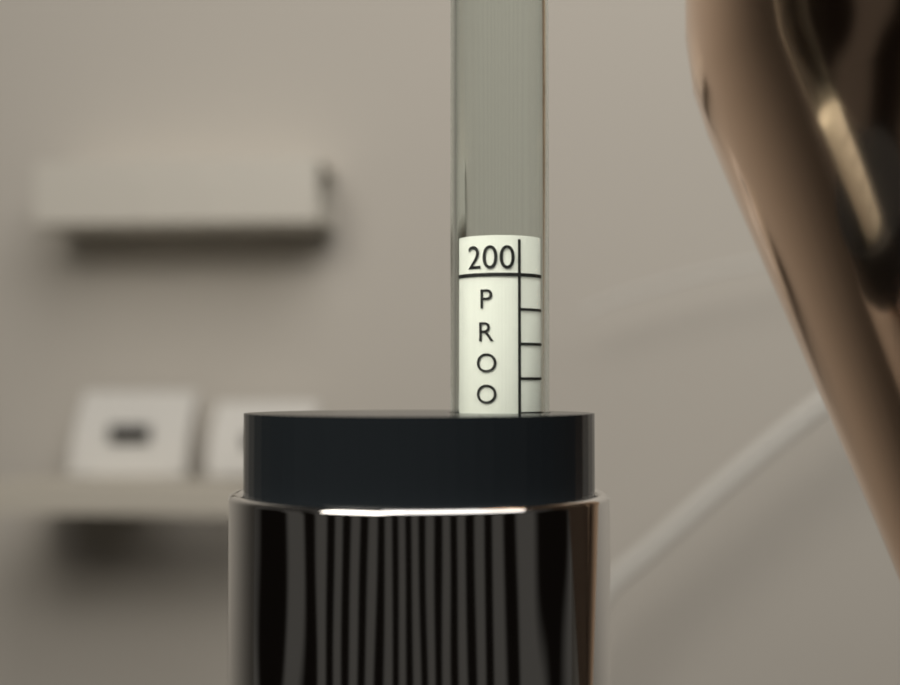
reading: 192 proof
